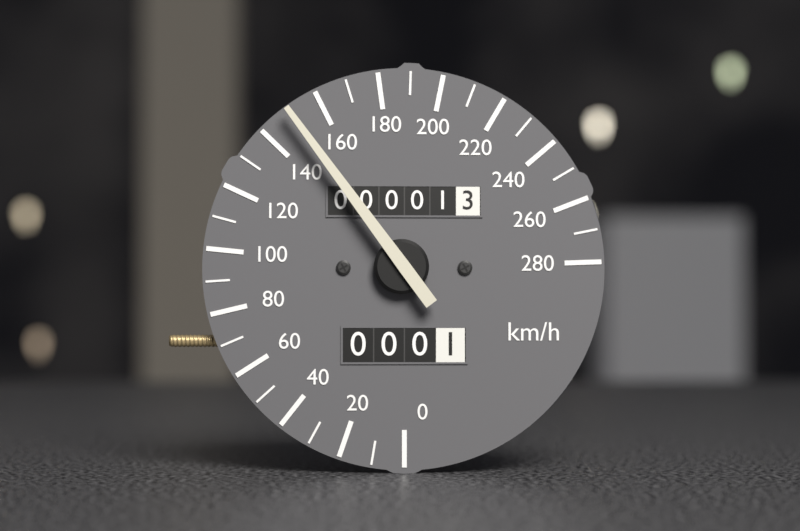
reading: 150 km/h
